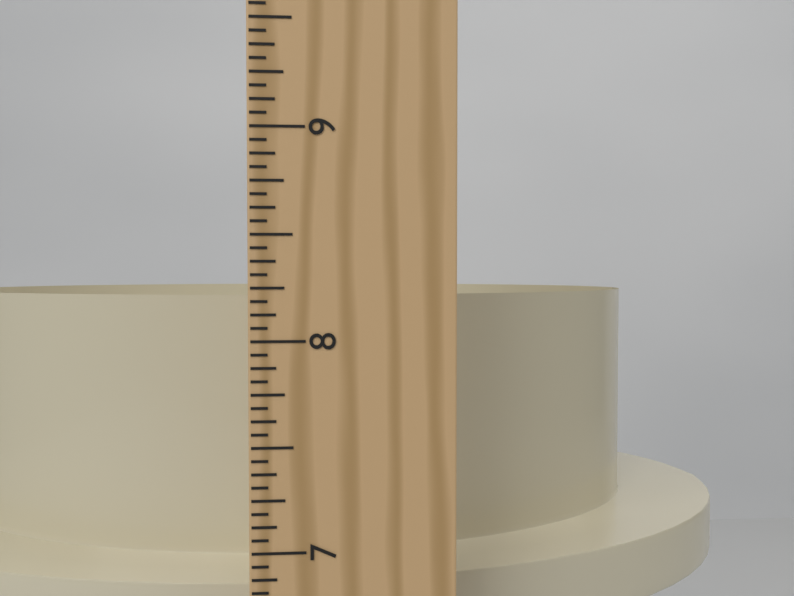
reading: 8.1875 in
